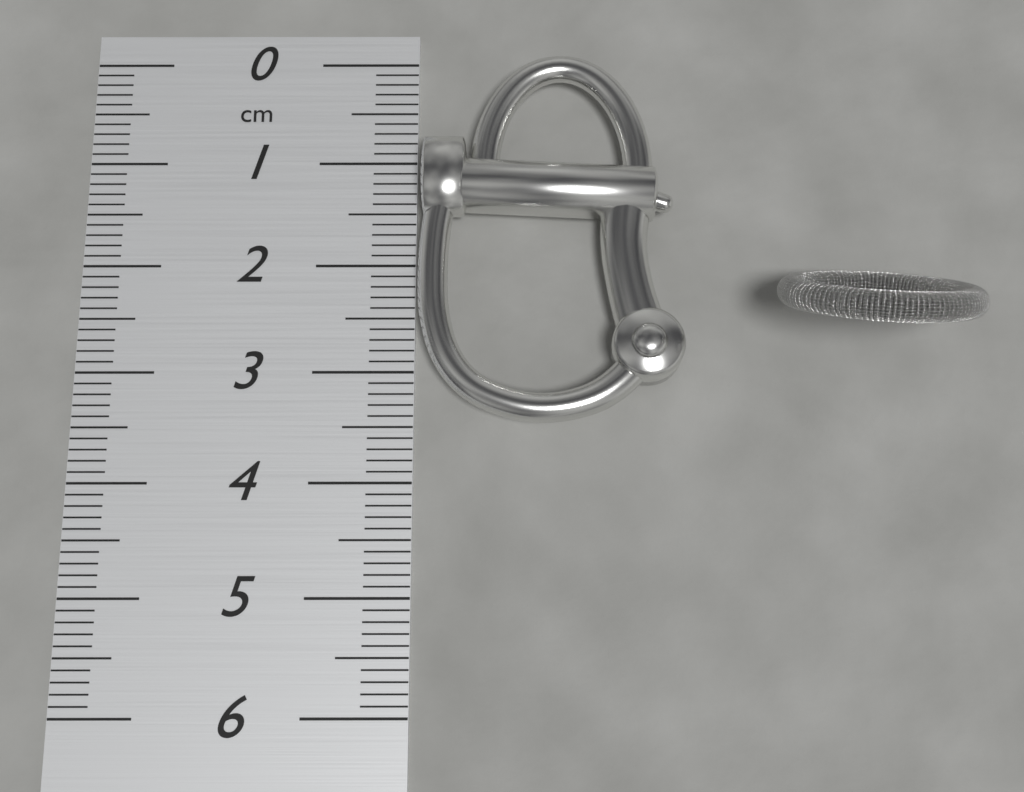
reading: 3.5 cm
